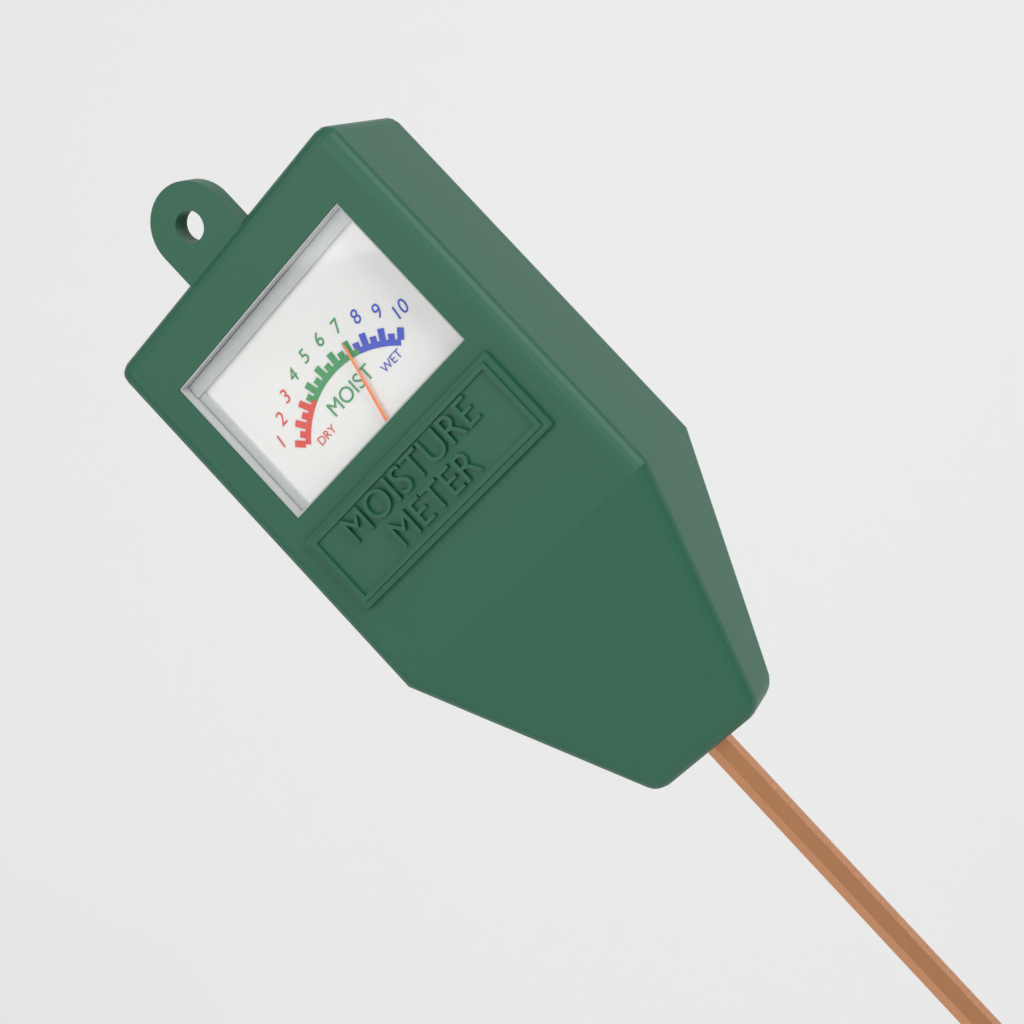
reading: 7.0 (no unit)
